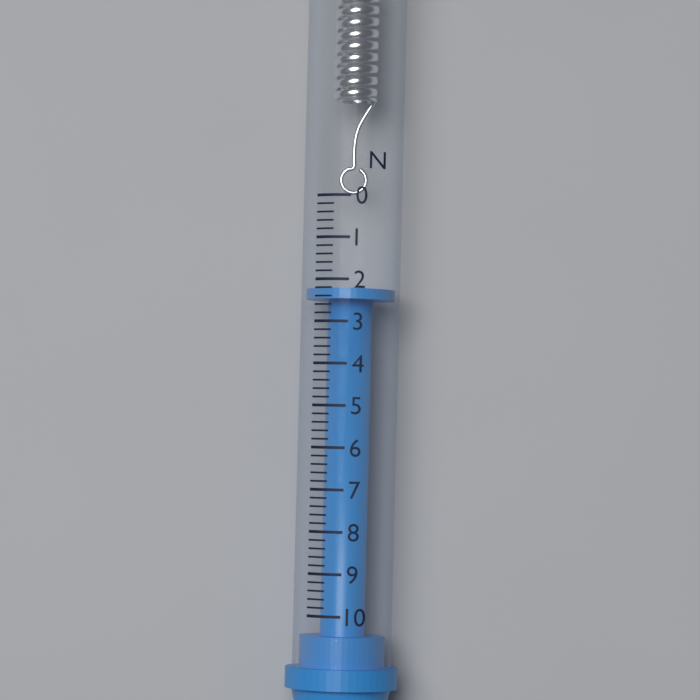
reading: 2.2 N
